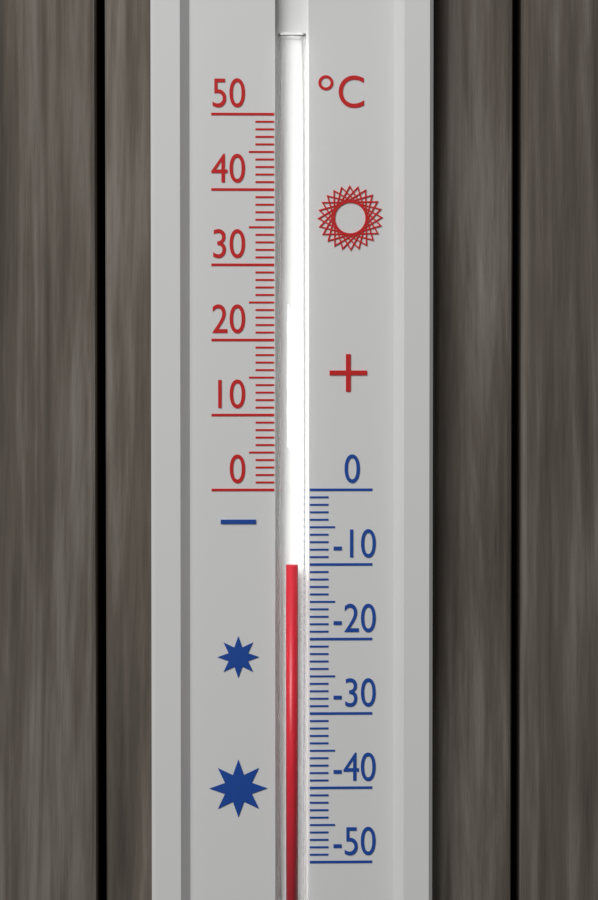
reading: -10 °C
